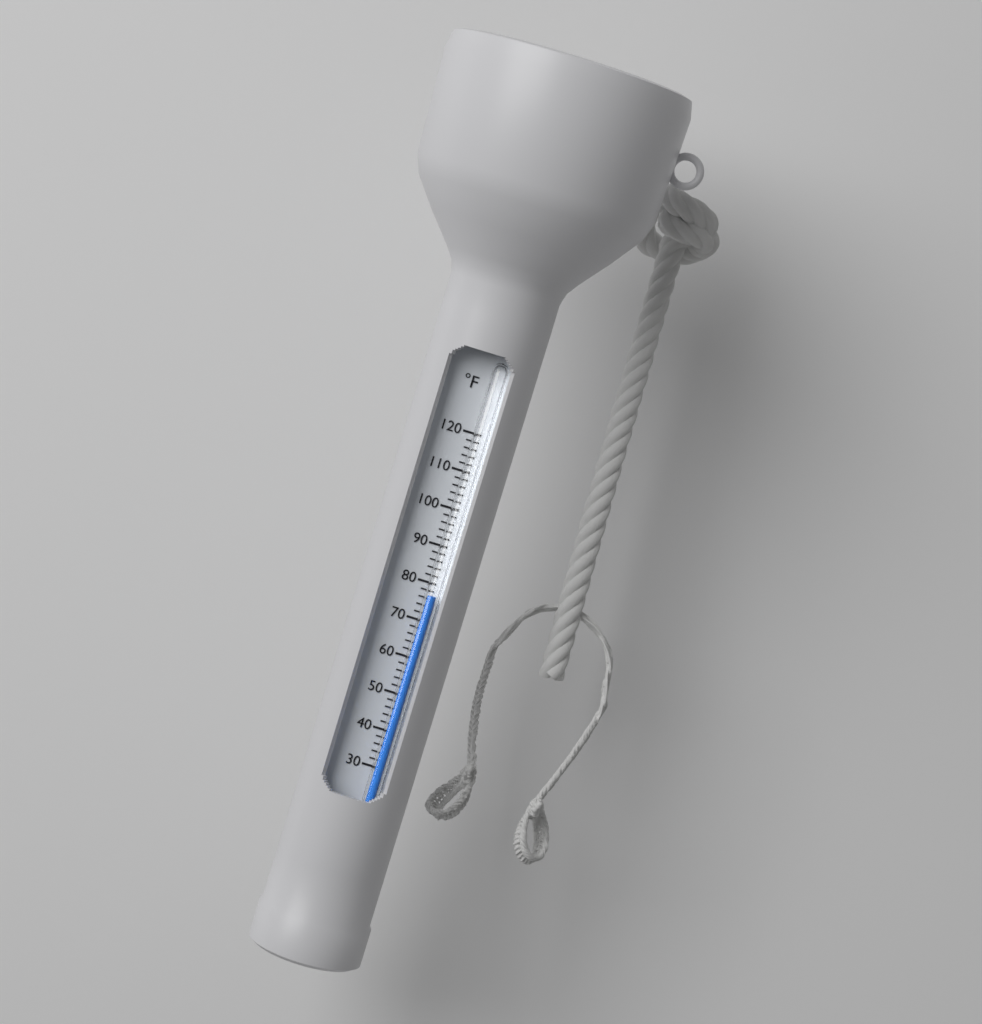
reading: 77 °F
